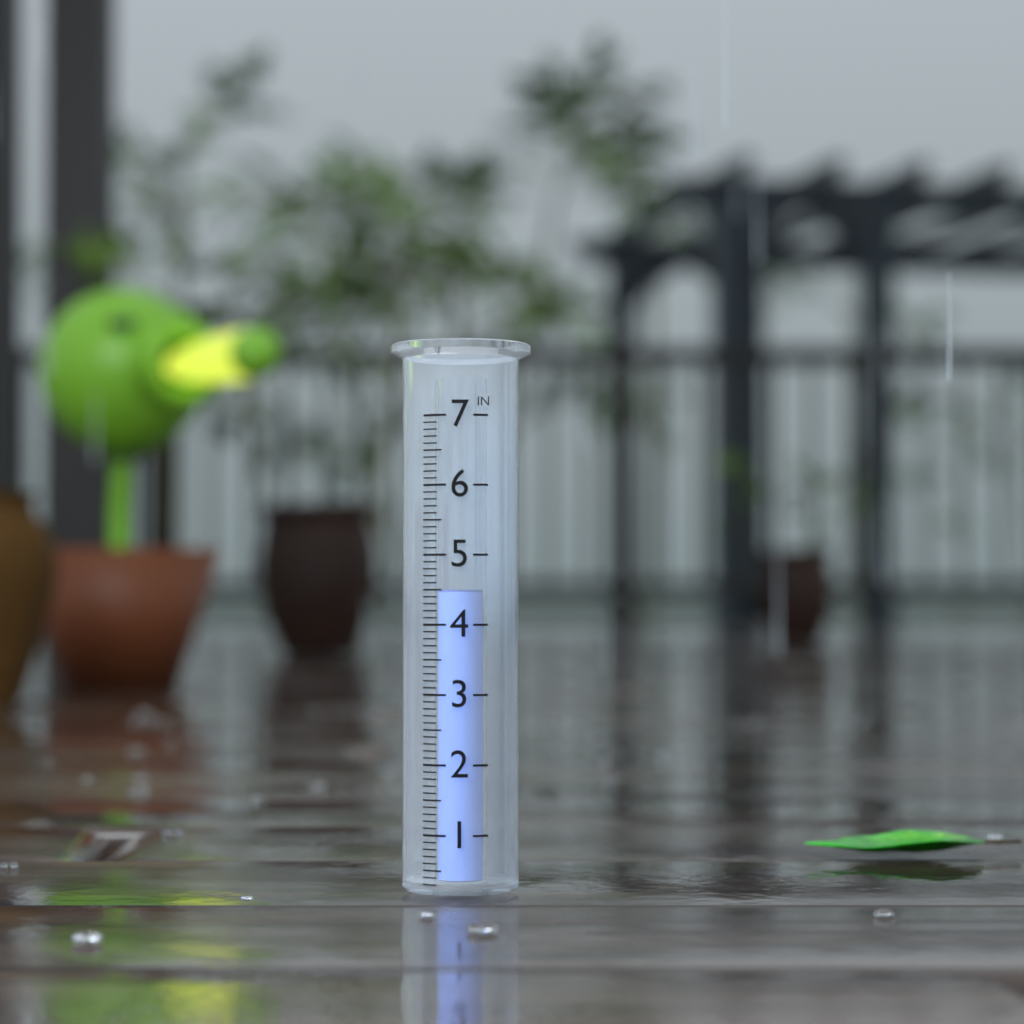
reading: 4.5 in
